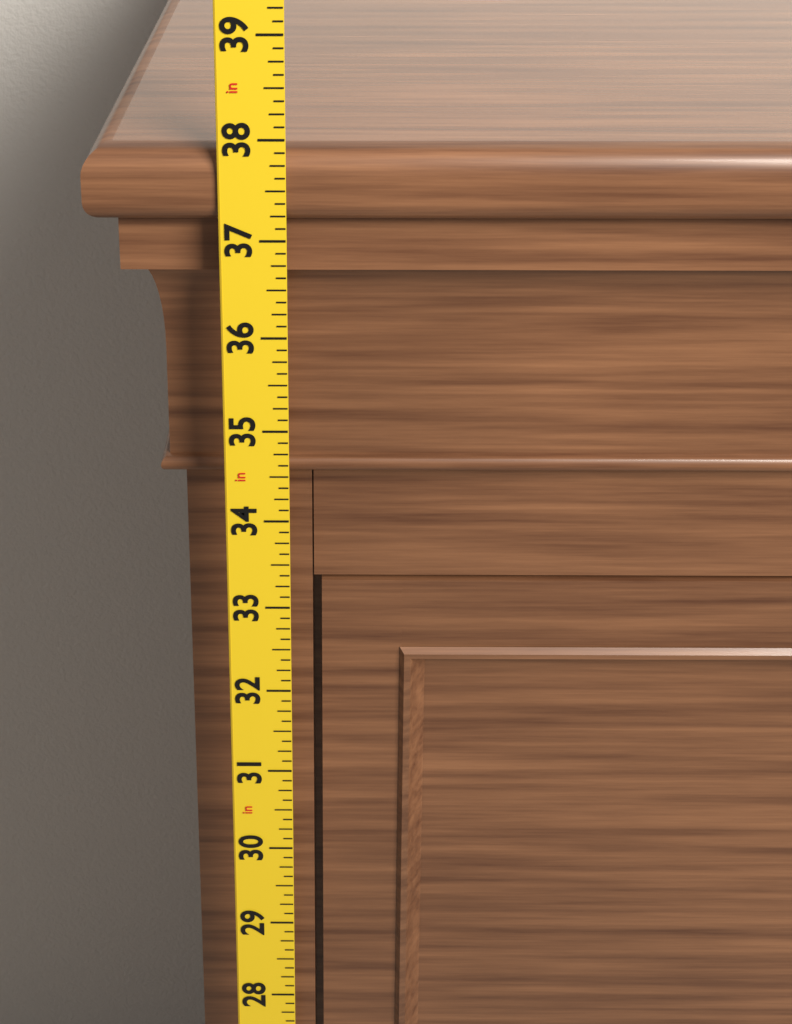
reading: 37.875 in
